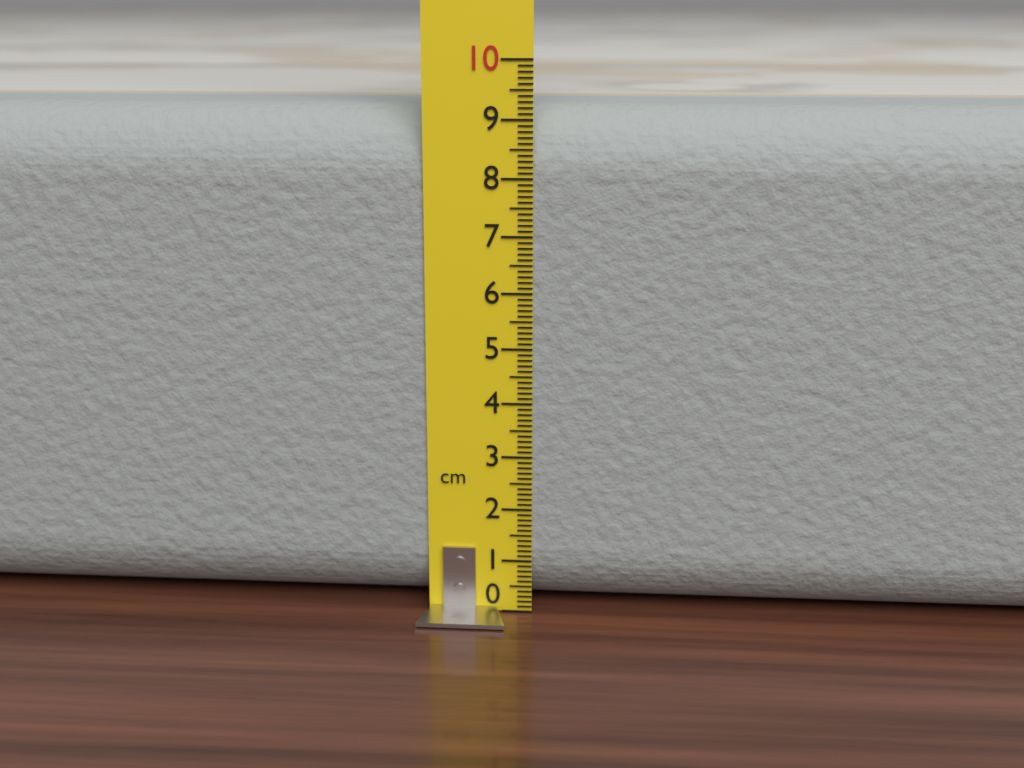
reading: 9.2 cm
